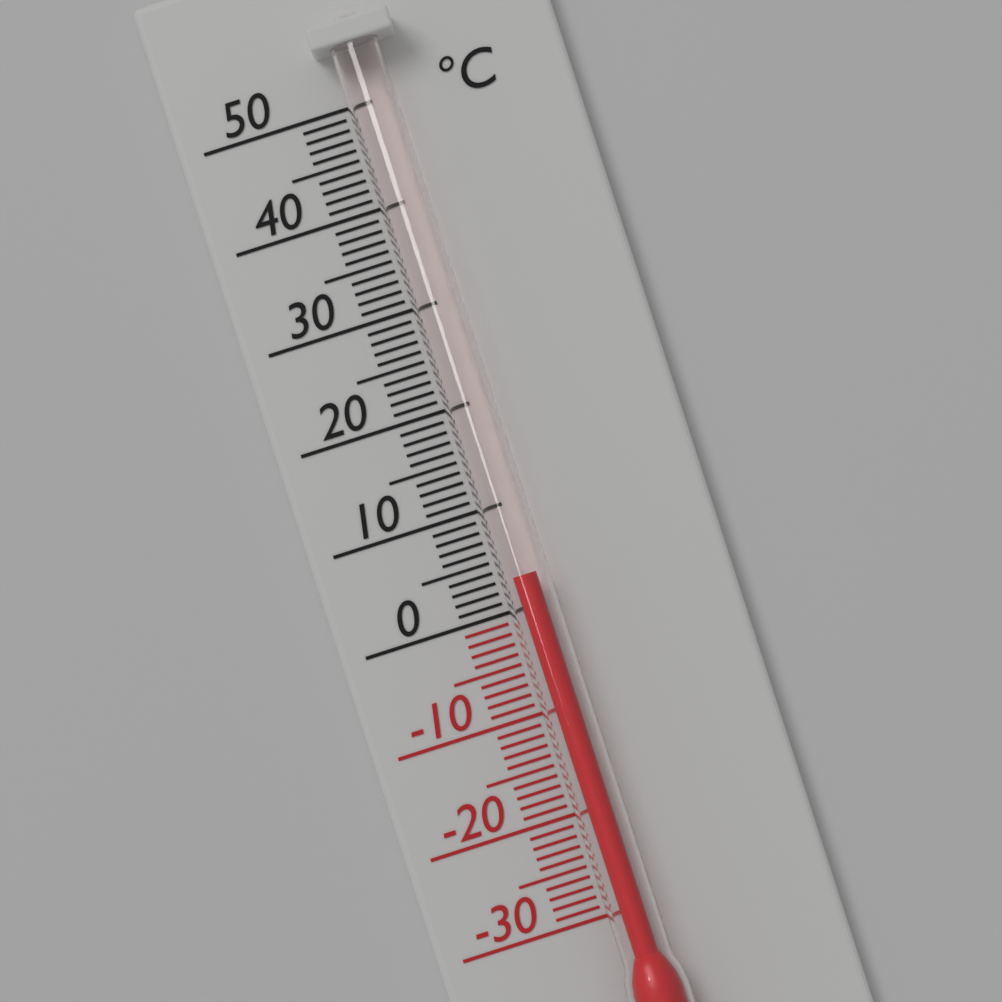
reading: 3 °C
